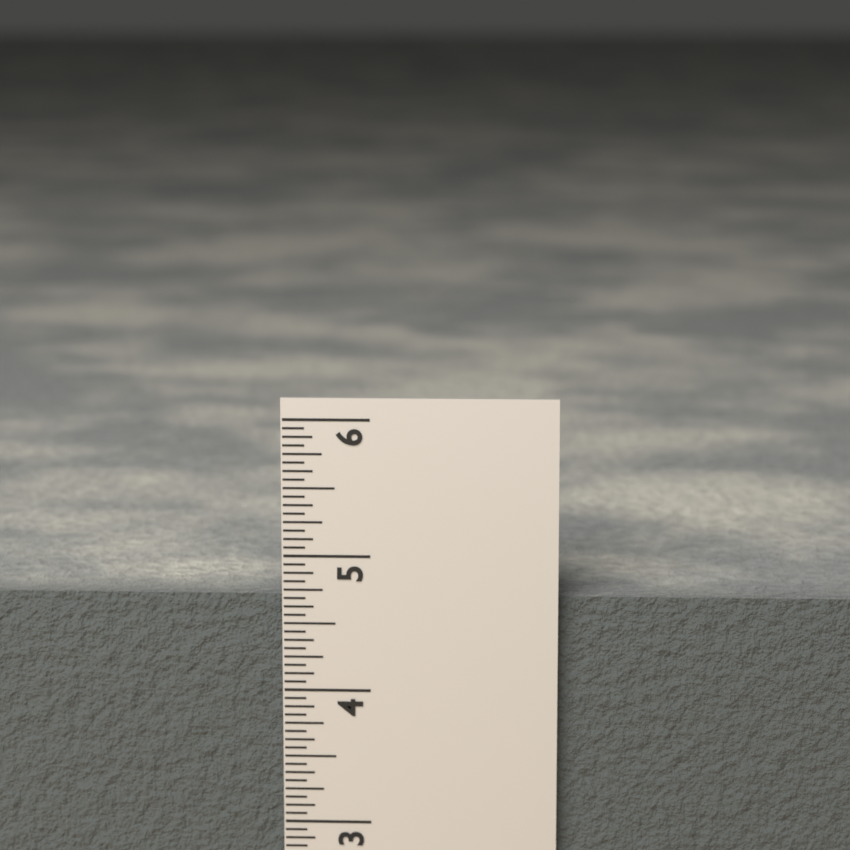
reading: 4.6875 in
